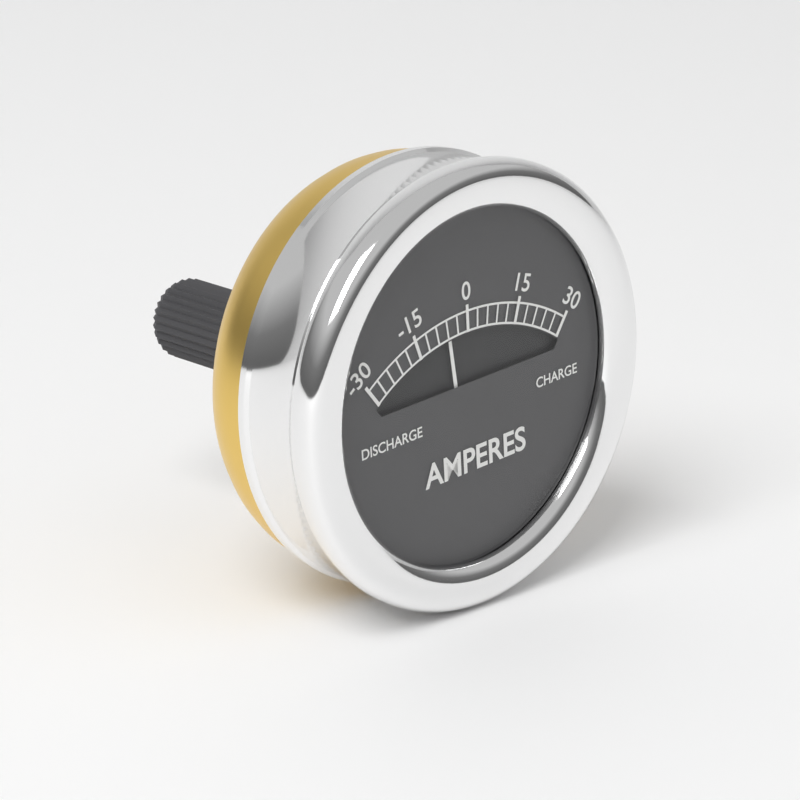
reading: -5 A
